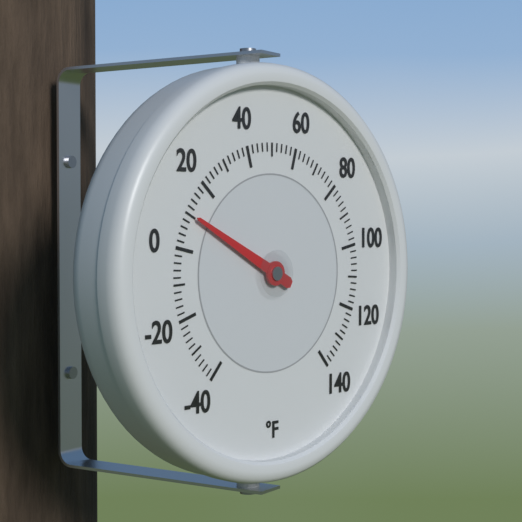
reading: 10 °F
